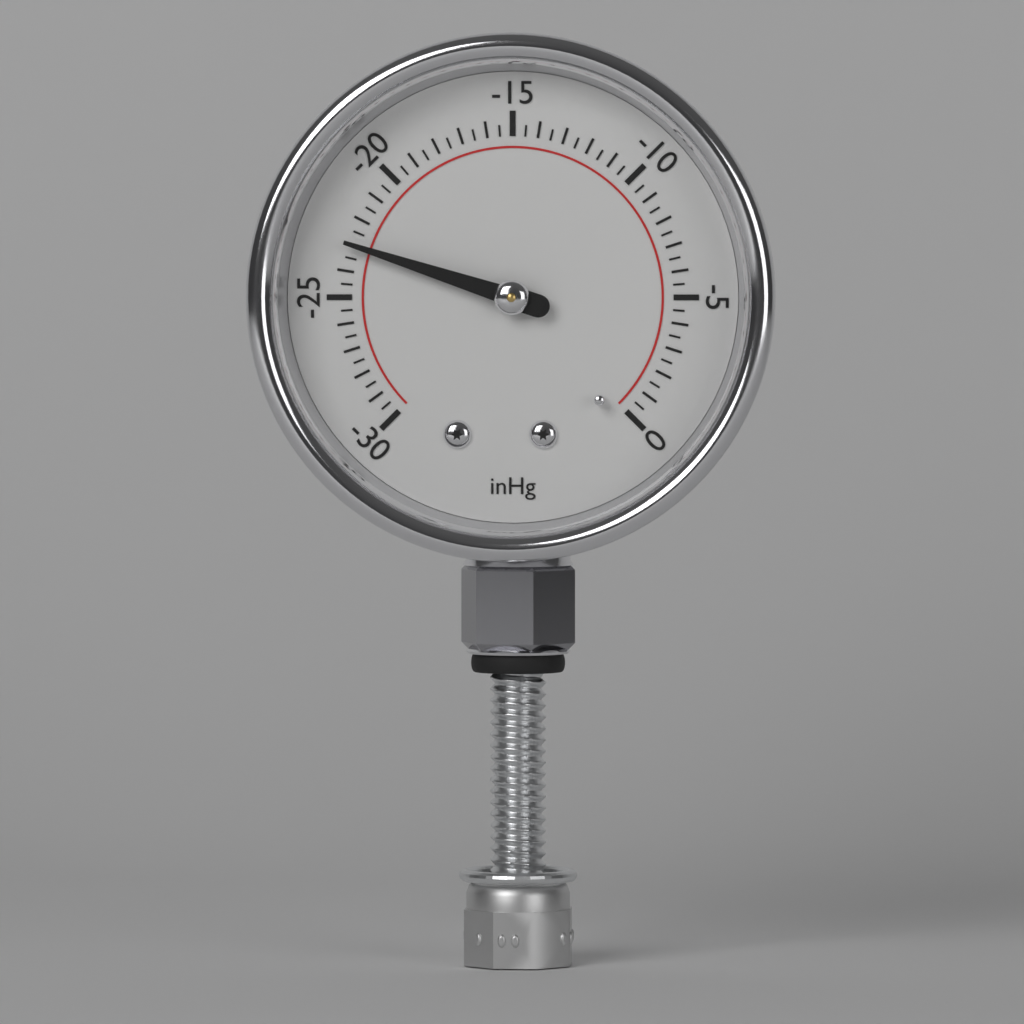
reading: -23.0 inHg
